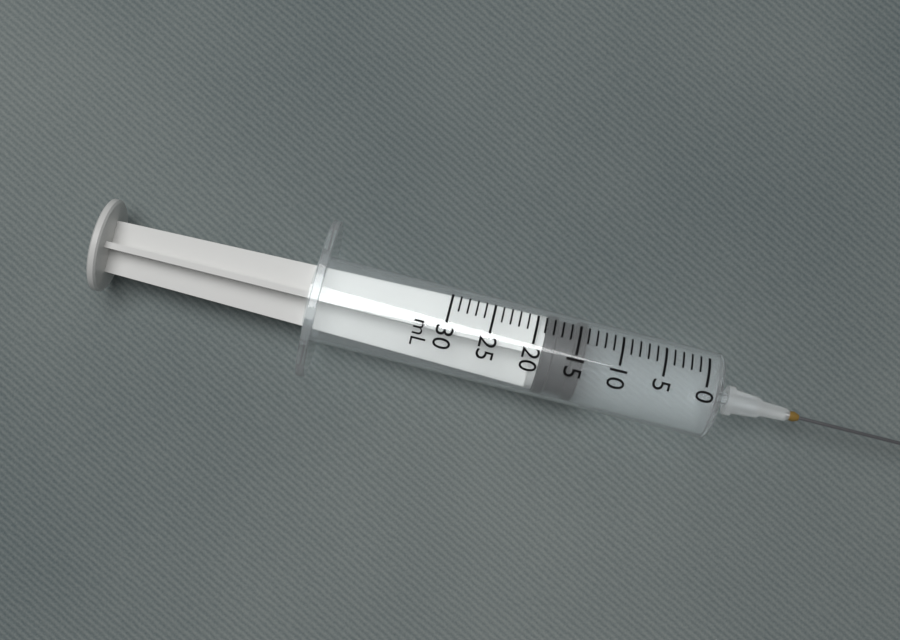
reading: 14 mL
